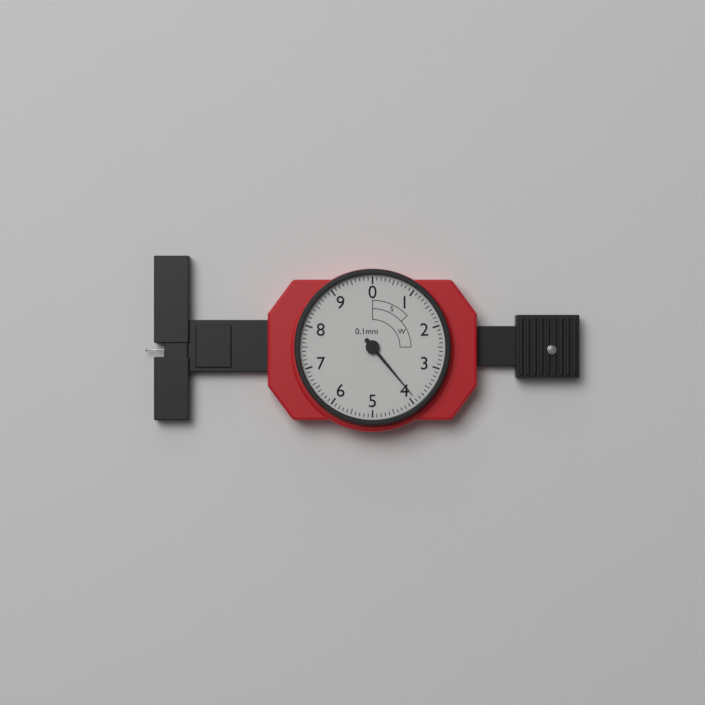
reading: 3.9 mm
